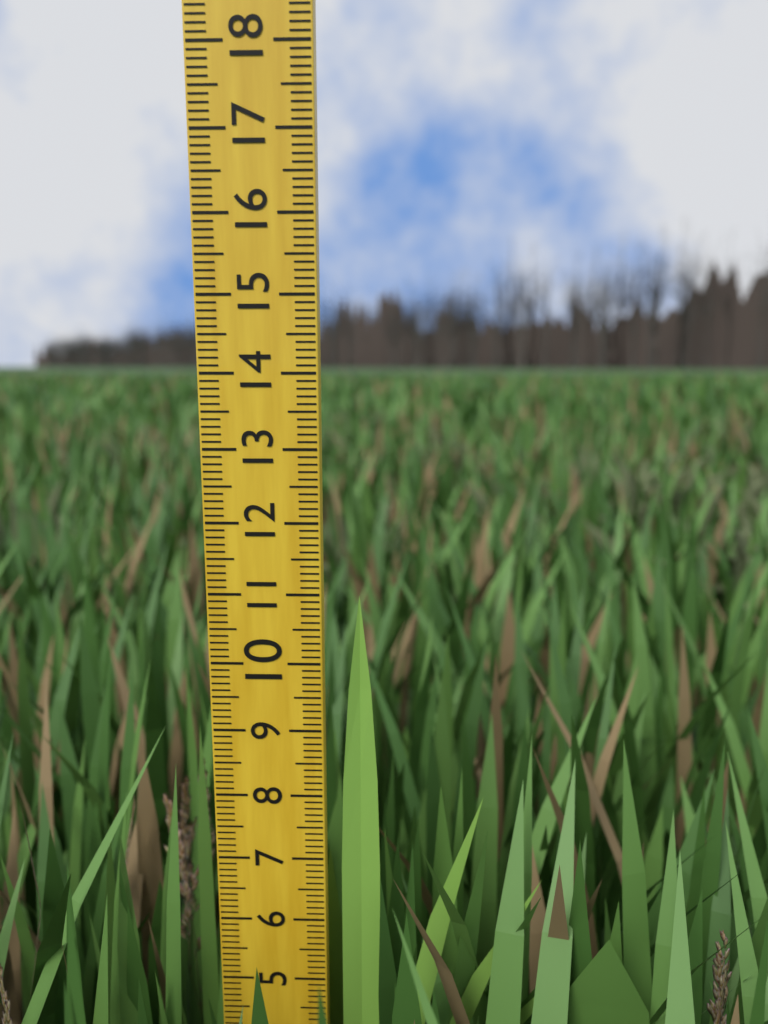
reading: 11.0 (no unit)
